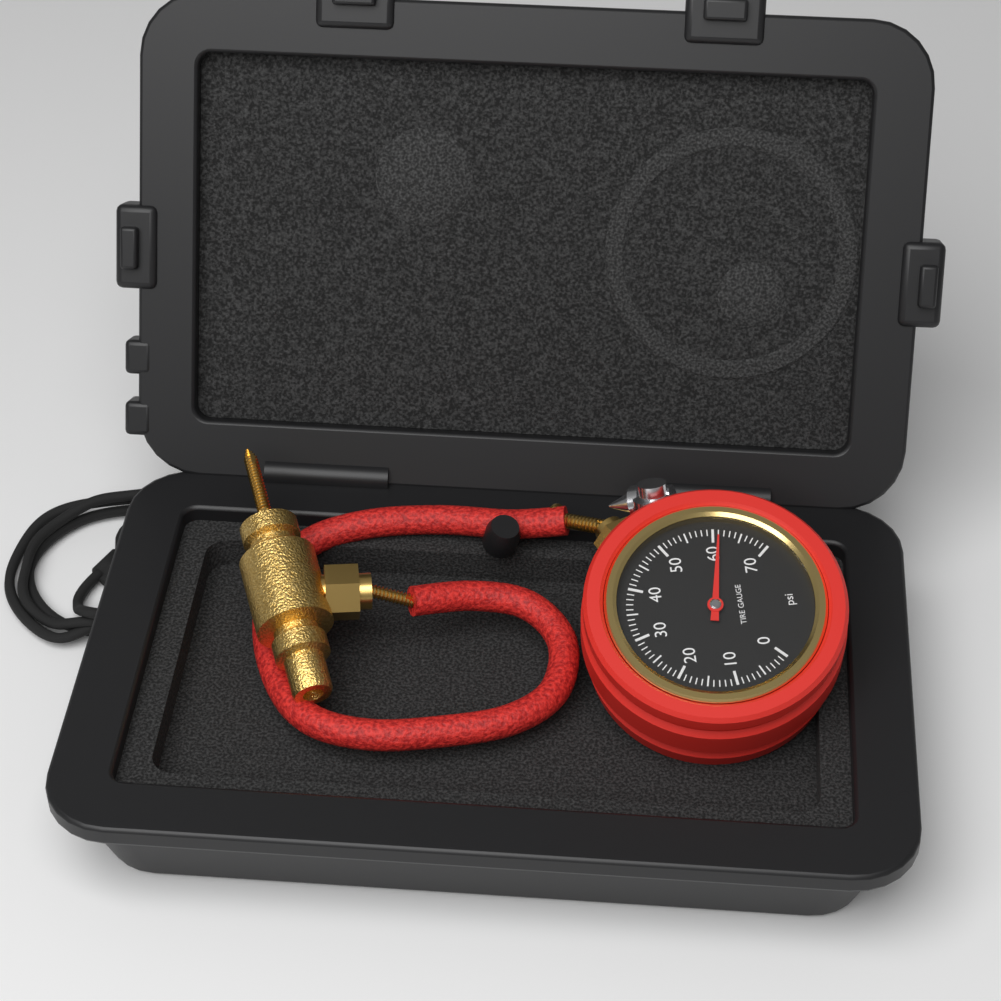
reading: 61 psi
